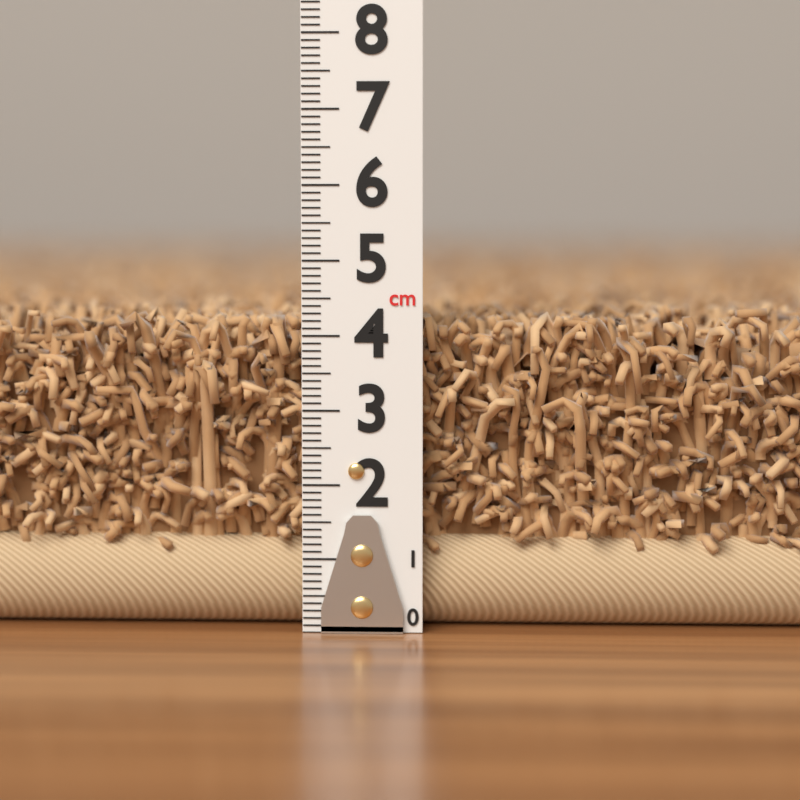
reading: 4.5 cm
